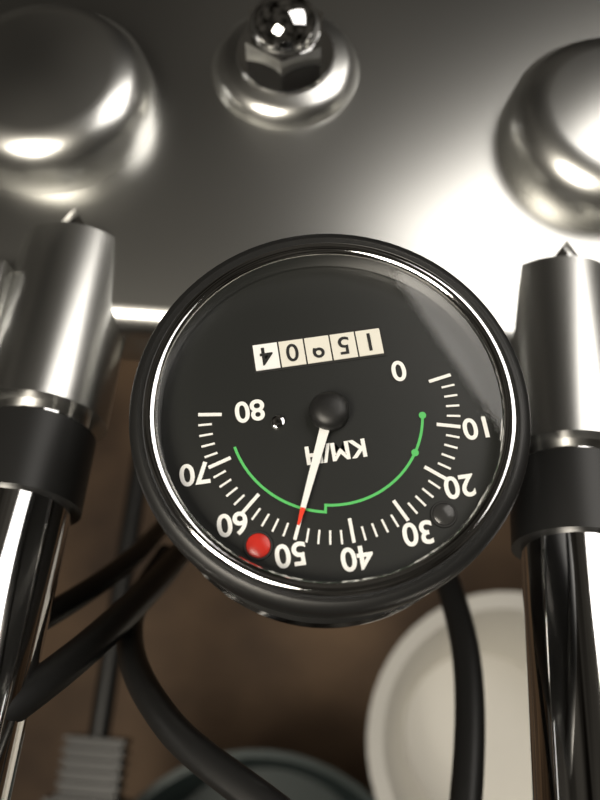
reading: 50 km/h
